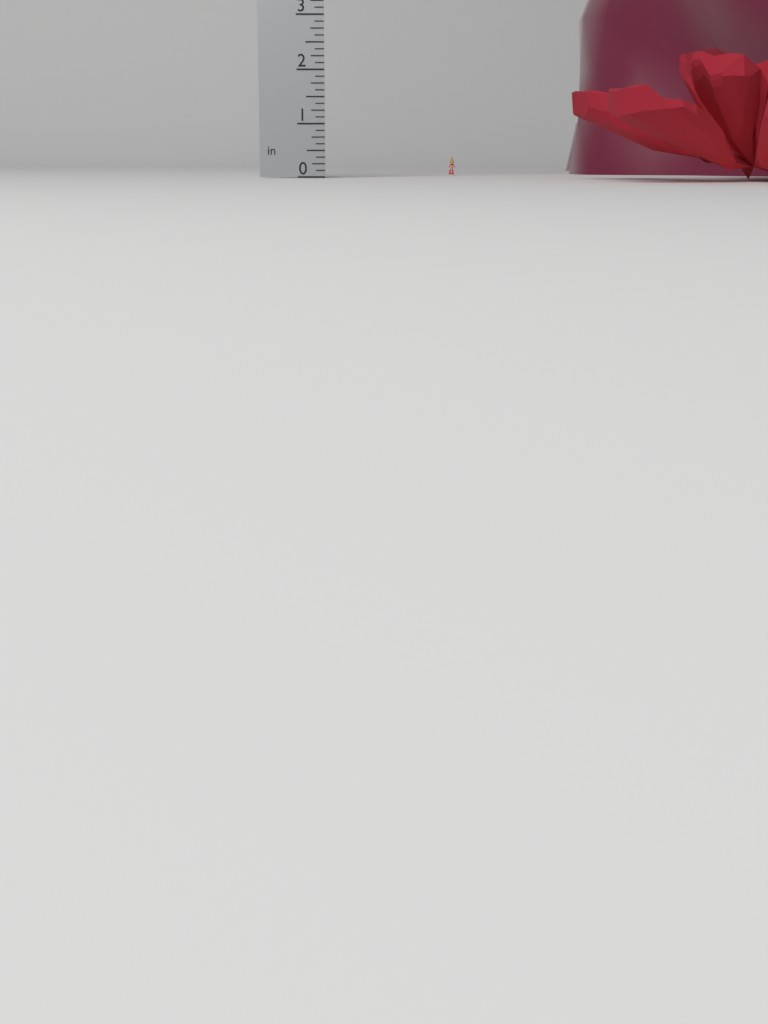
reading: 0.375 in
